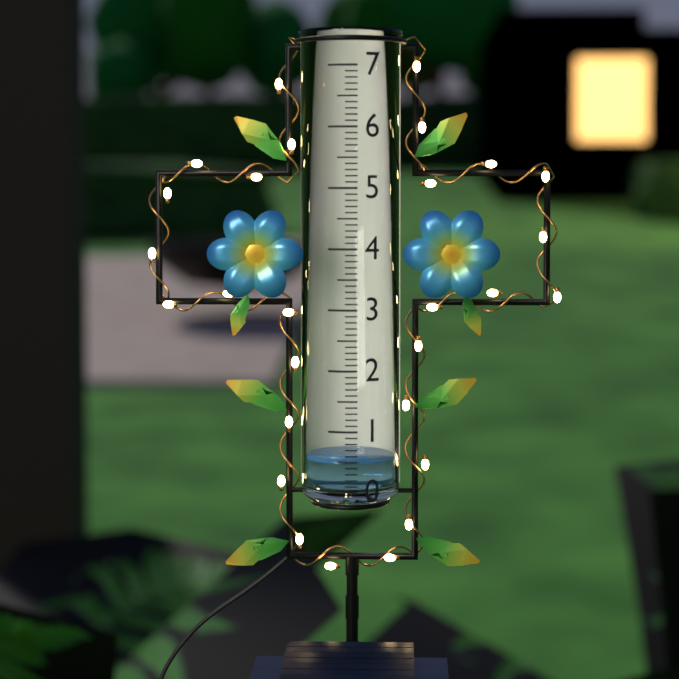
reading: 0.5 (no unit)
